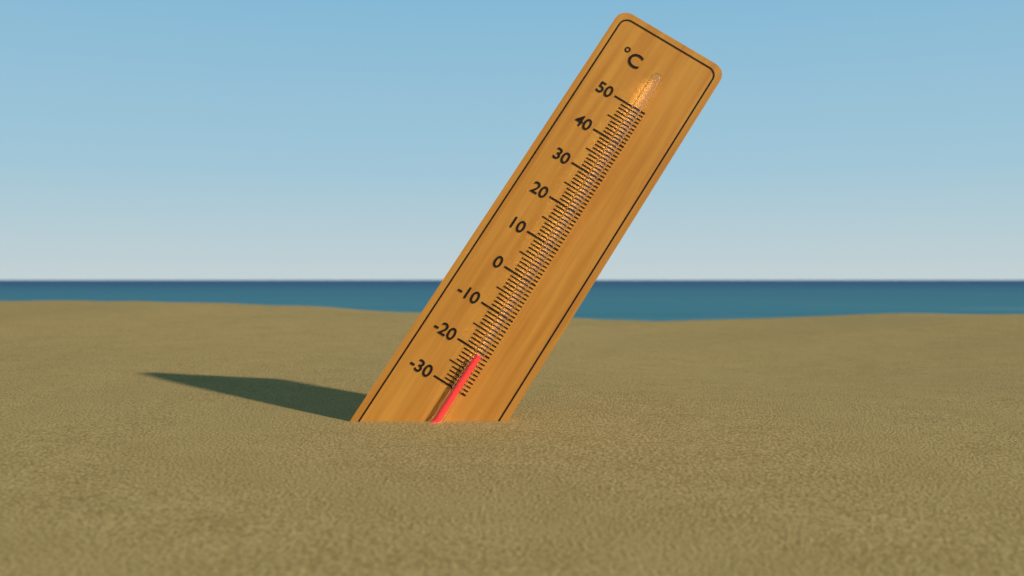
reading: -21 °C
